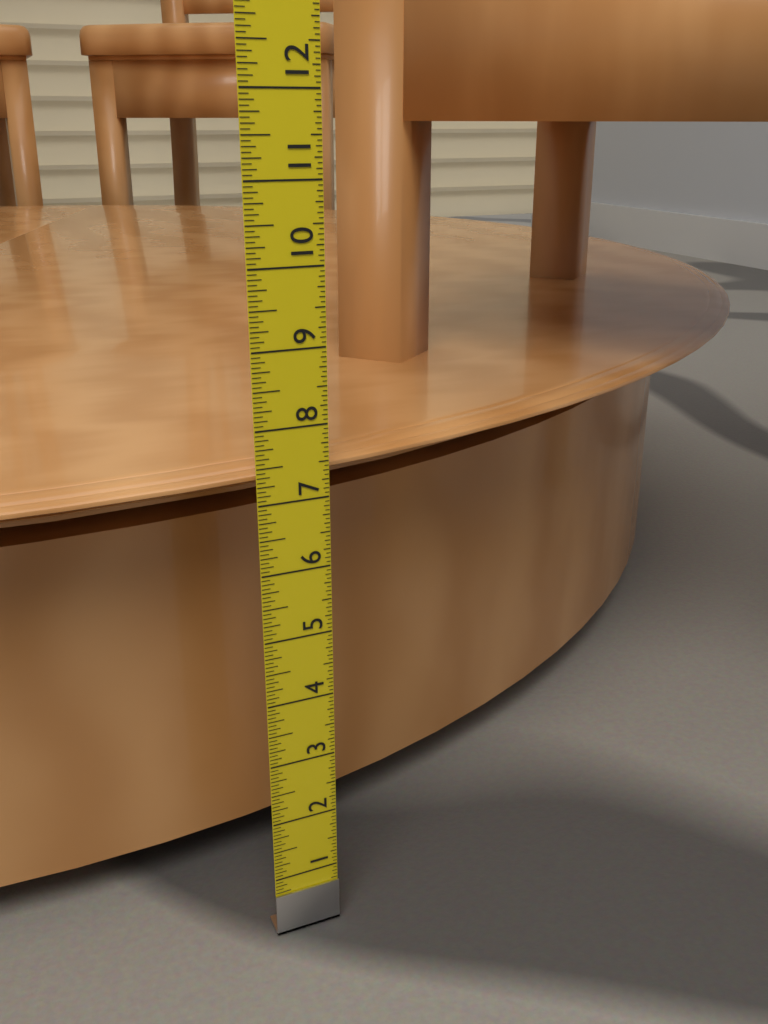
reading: 7.4375 in
